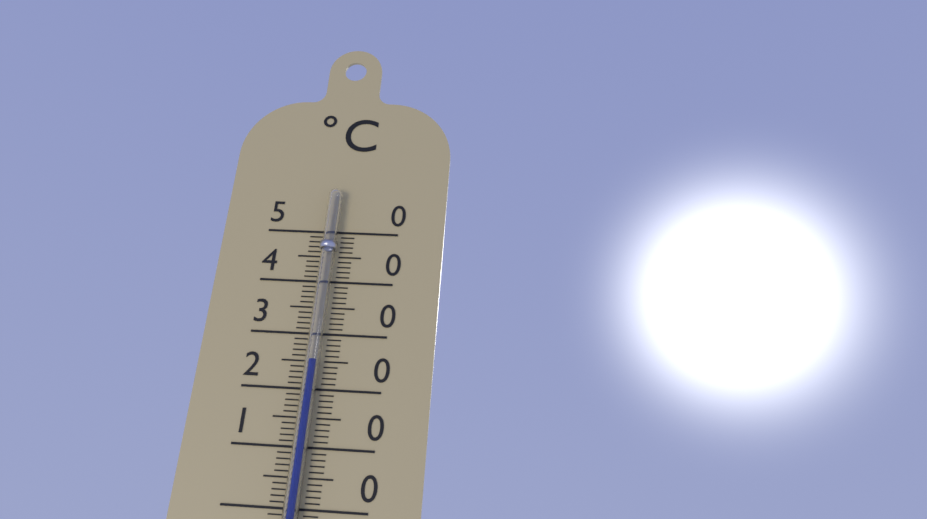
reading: 25 °C
